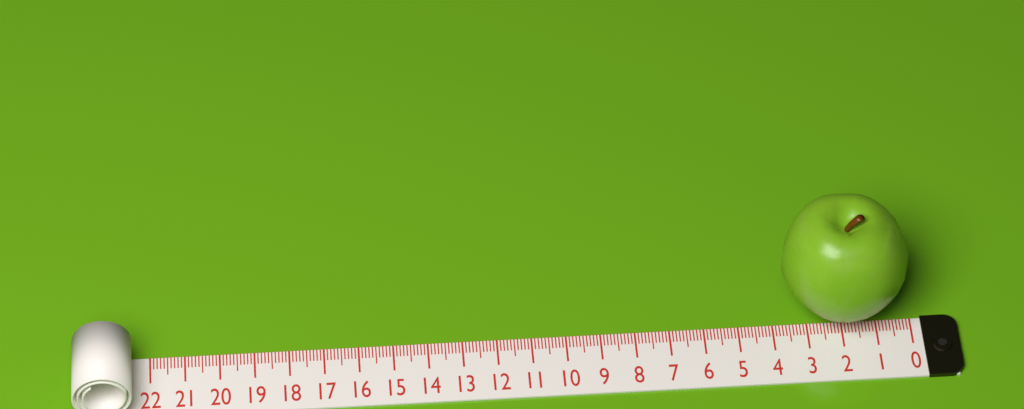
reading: 3.7 (no unit)
